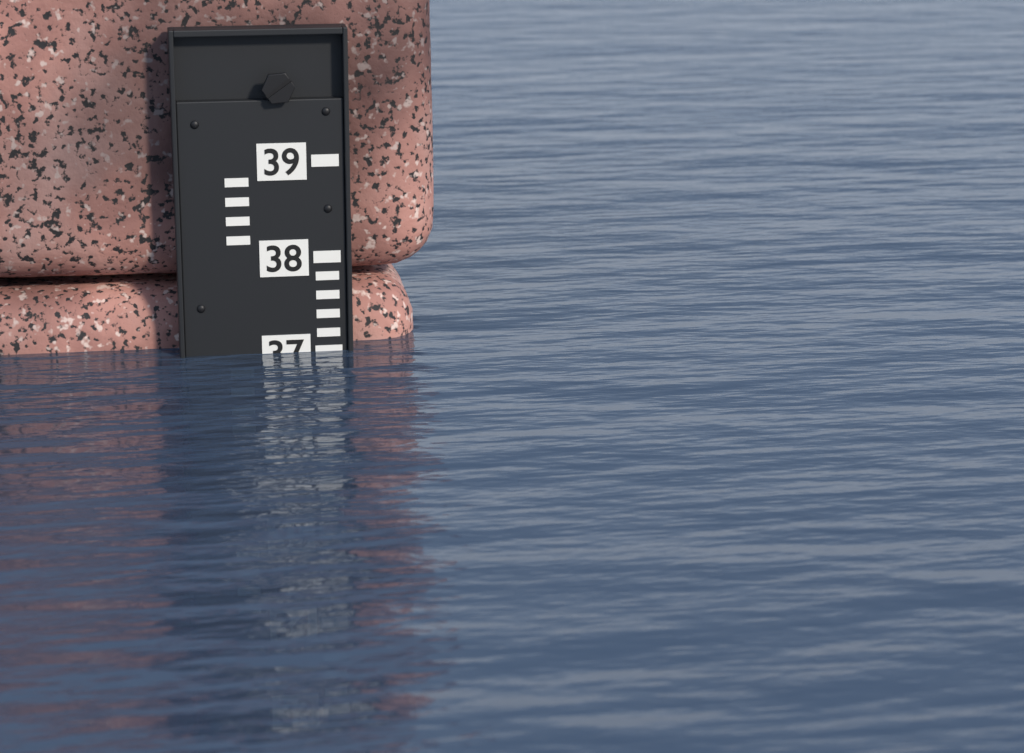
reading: 37.0 (no unit)
